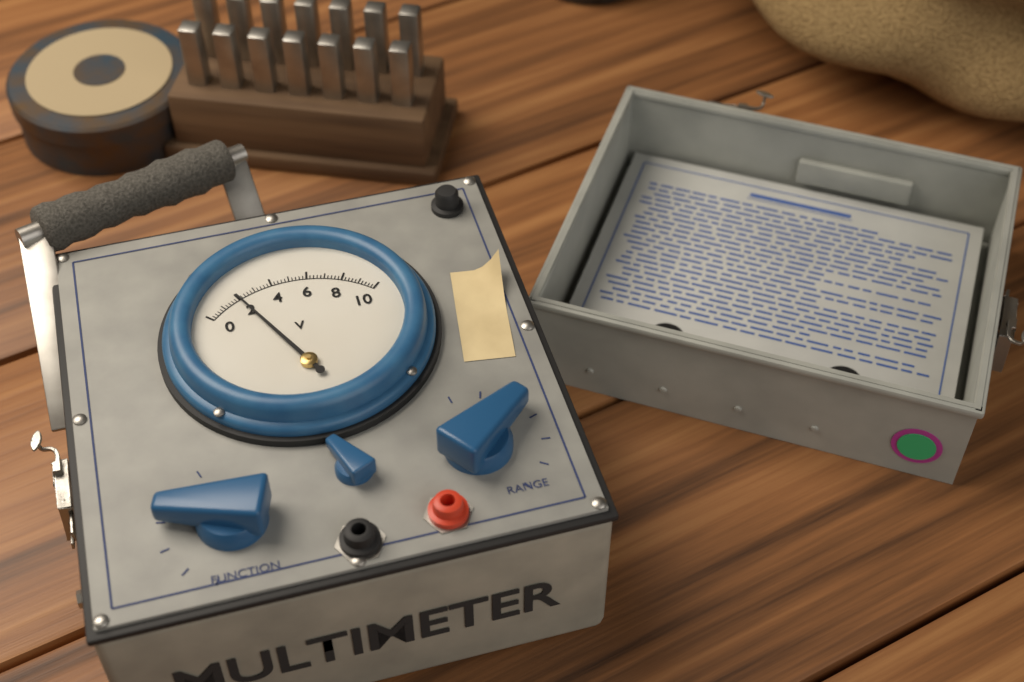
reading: 2.0 V
